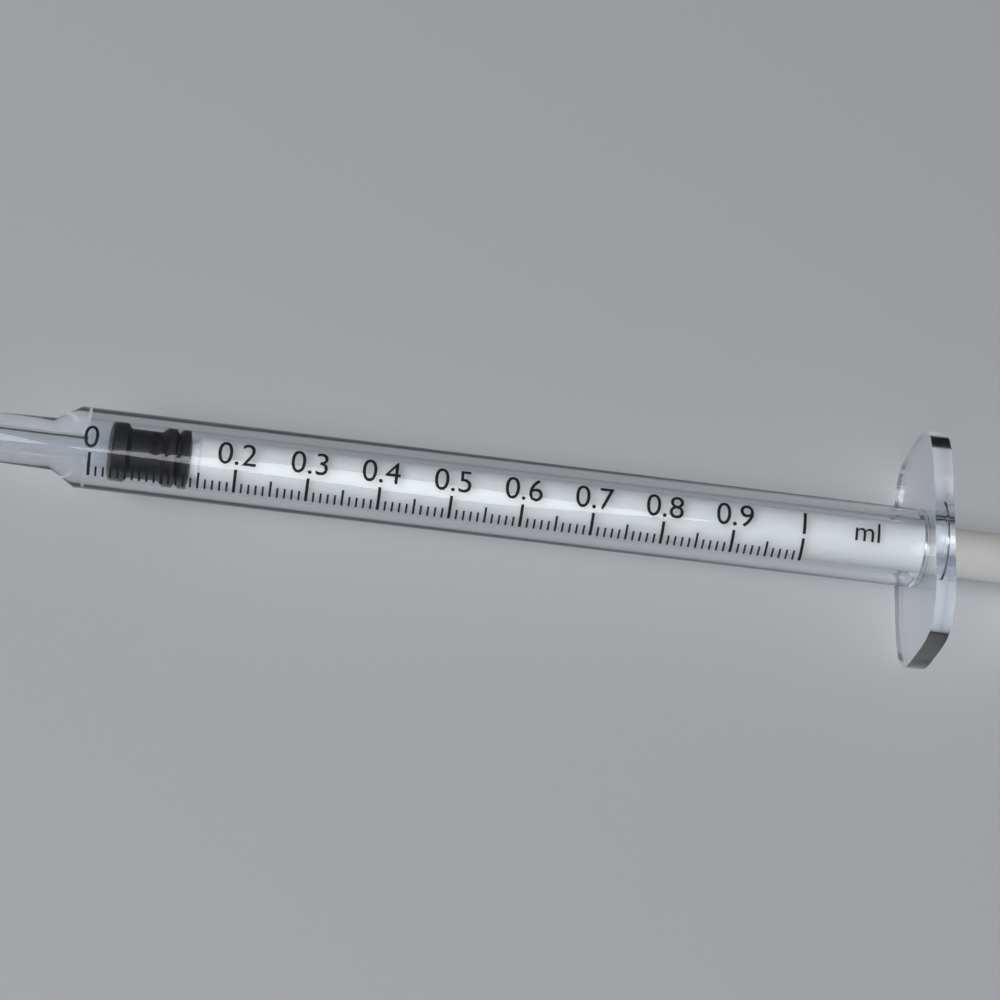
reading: 0.03 ml
